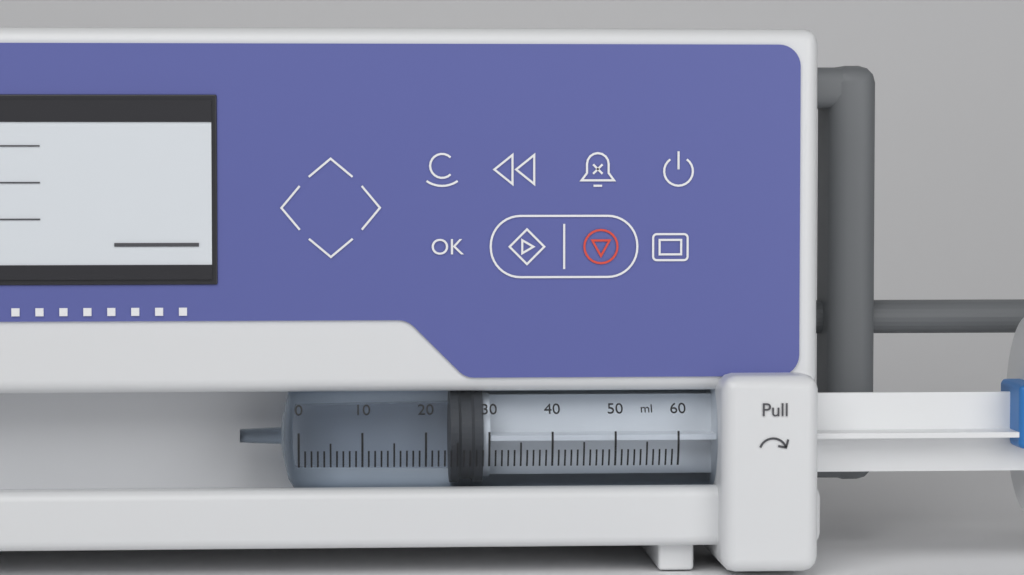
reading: 24 ml
